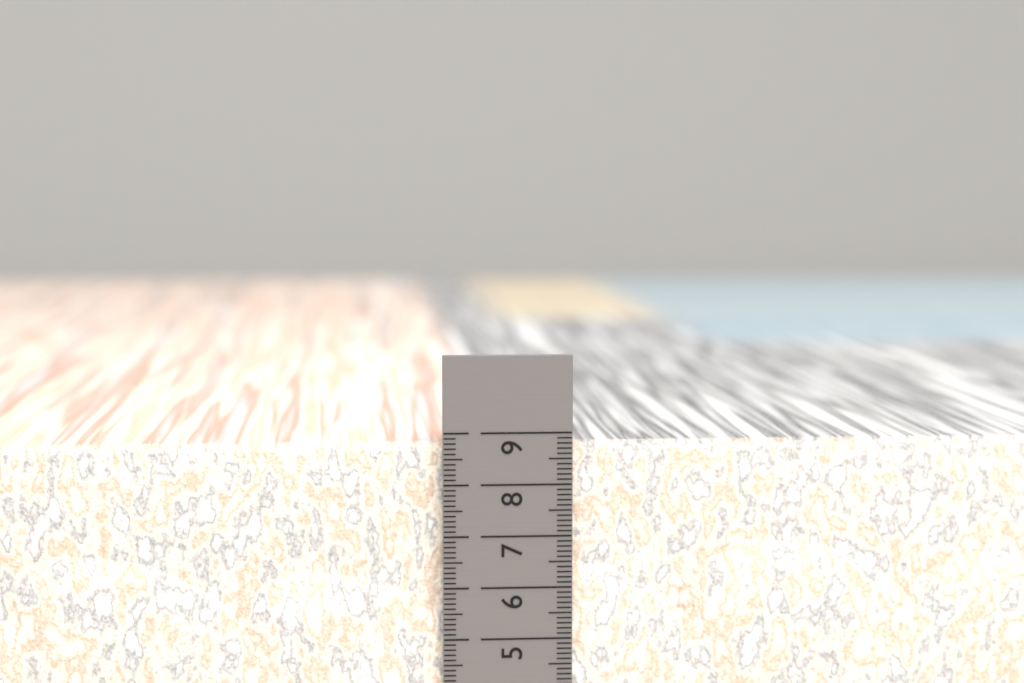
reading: 8.8 cm
